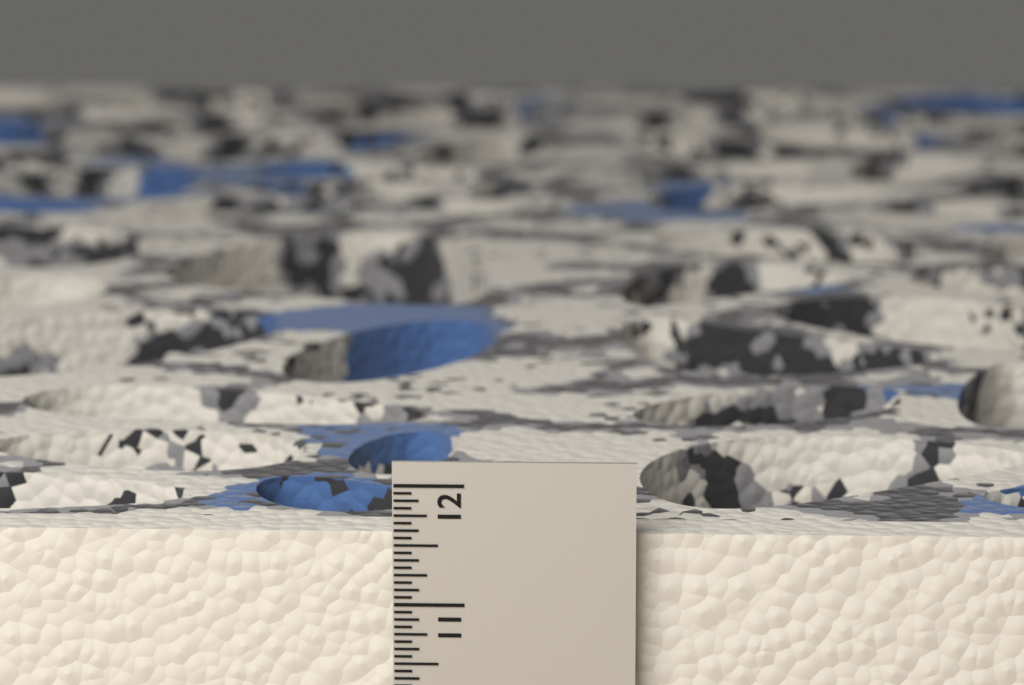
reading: 11.5625 in
